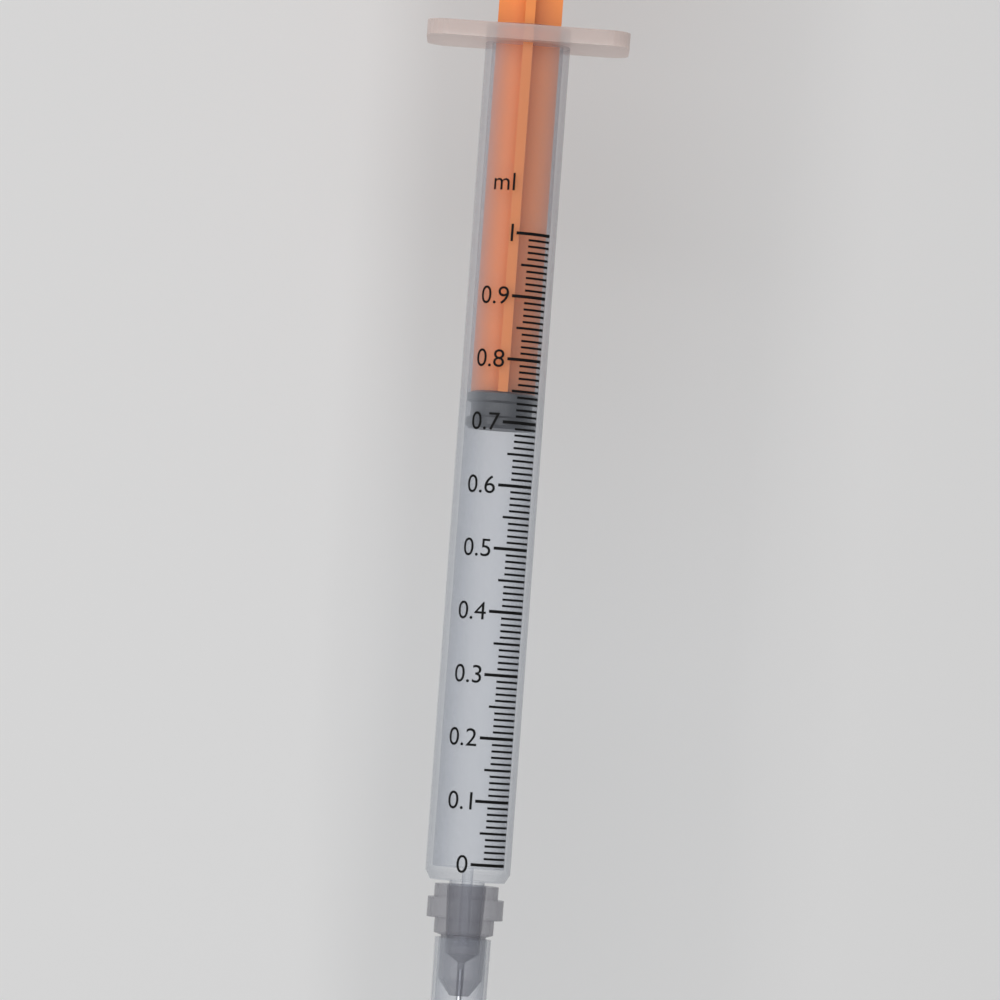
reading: 0.69 ml
